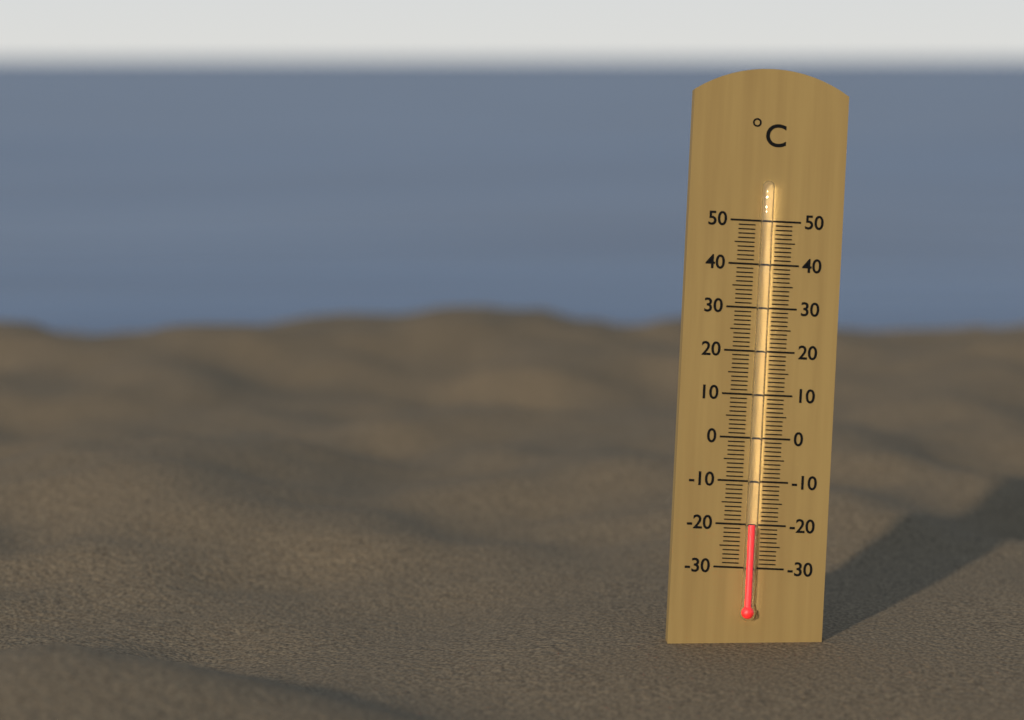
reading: -20 °C
